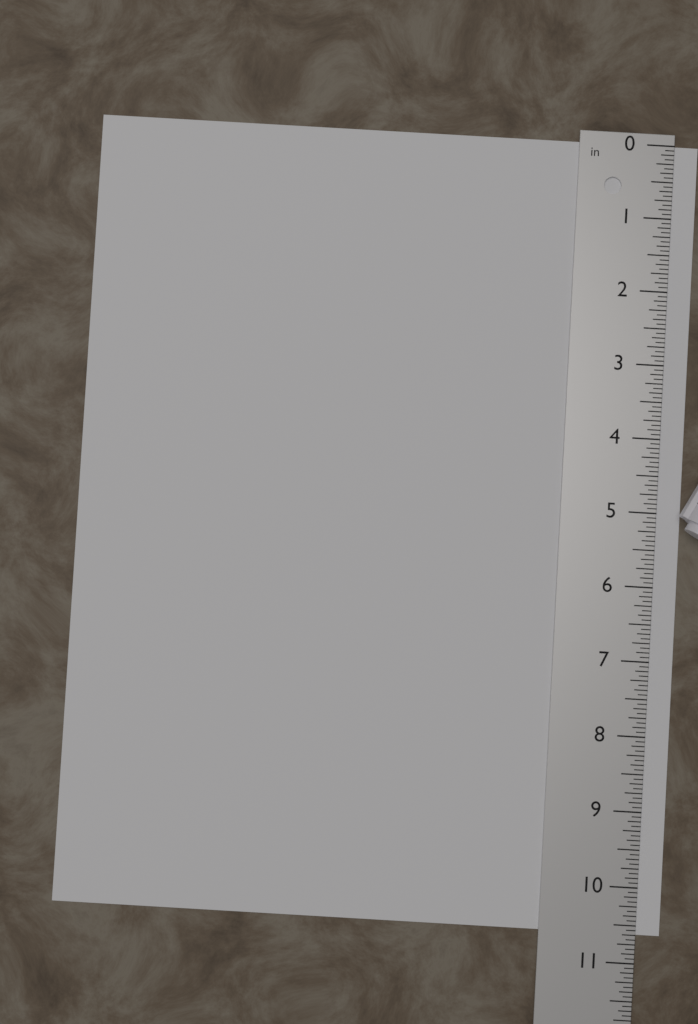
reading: 10.6250 in
